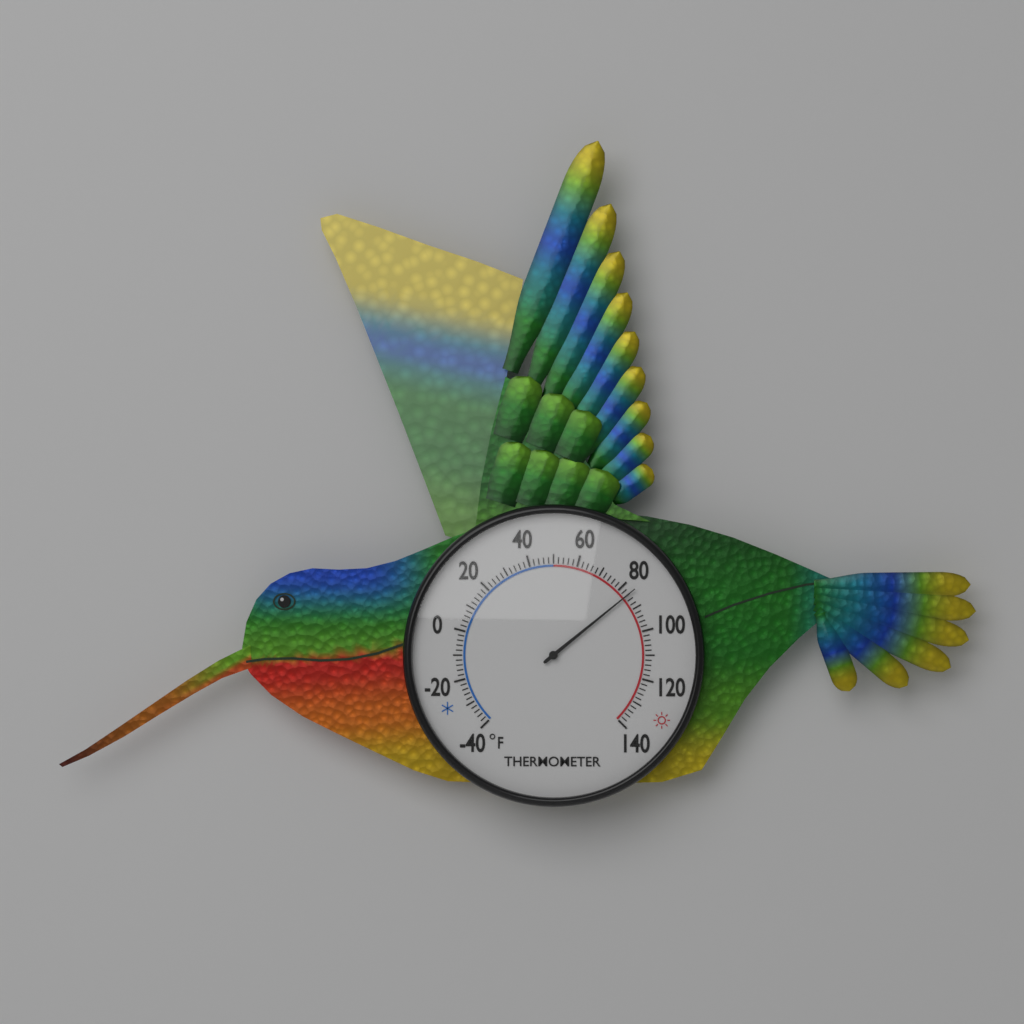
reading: 84 °F
